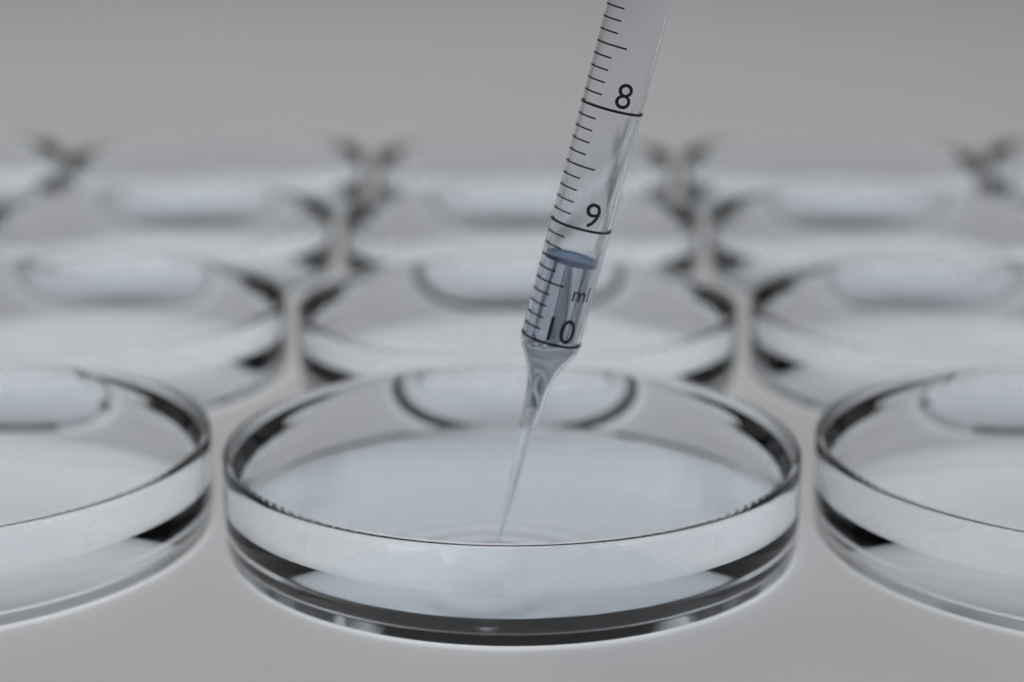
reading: 9.3 ml
